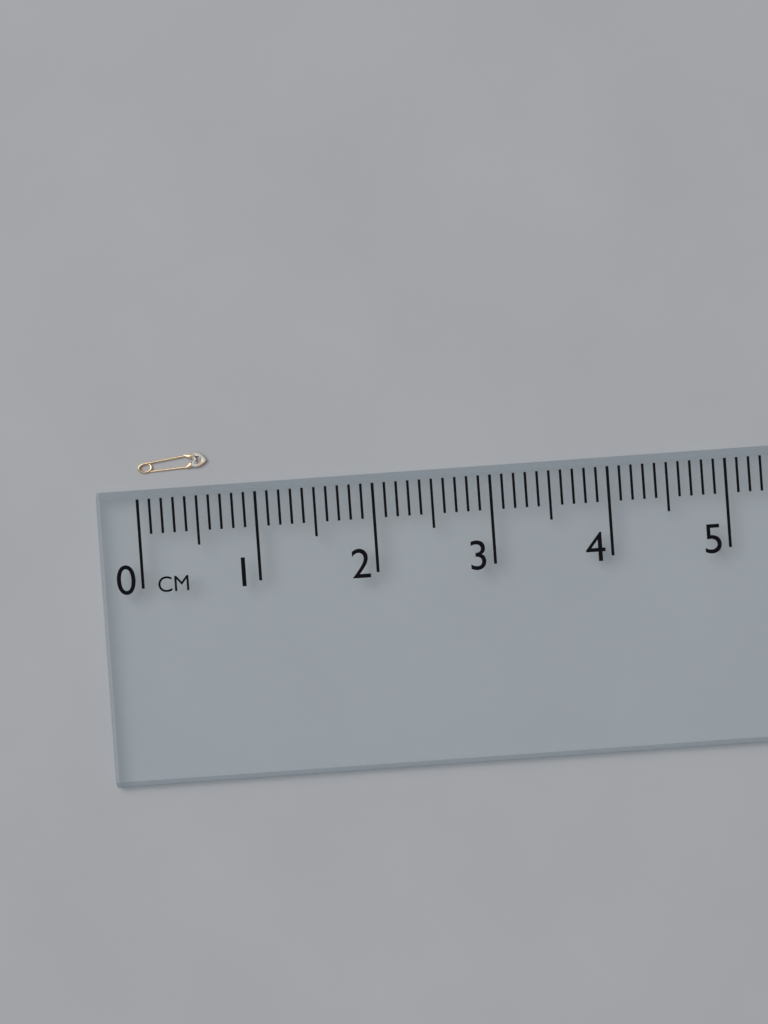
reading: 0.6 cm
